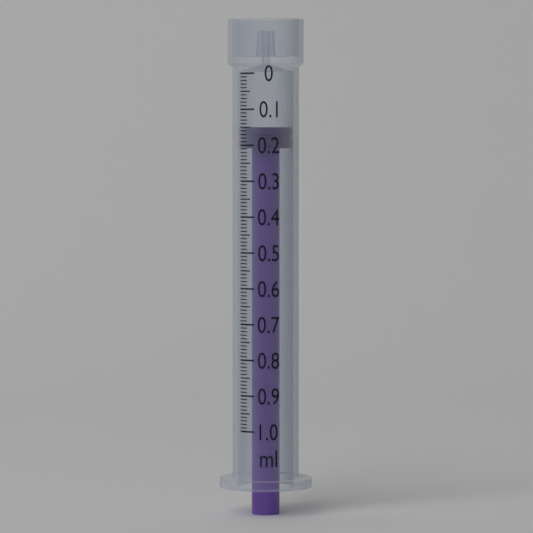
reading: 0.15 ml
